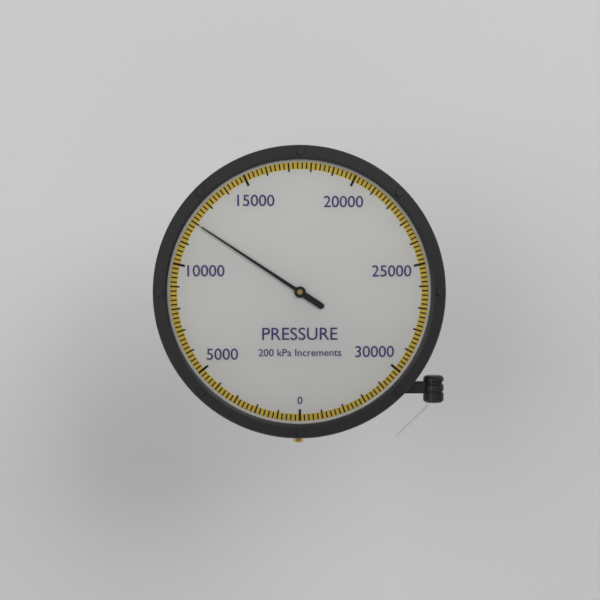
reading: 12000 kPa
